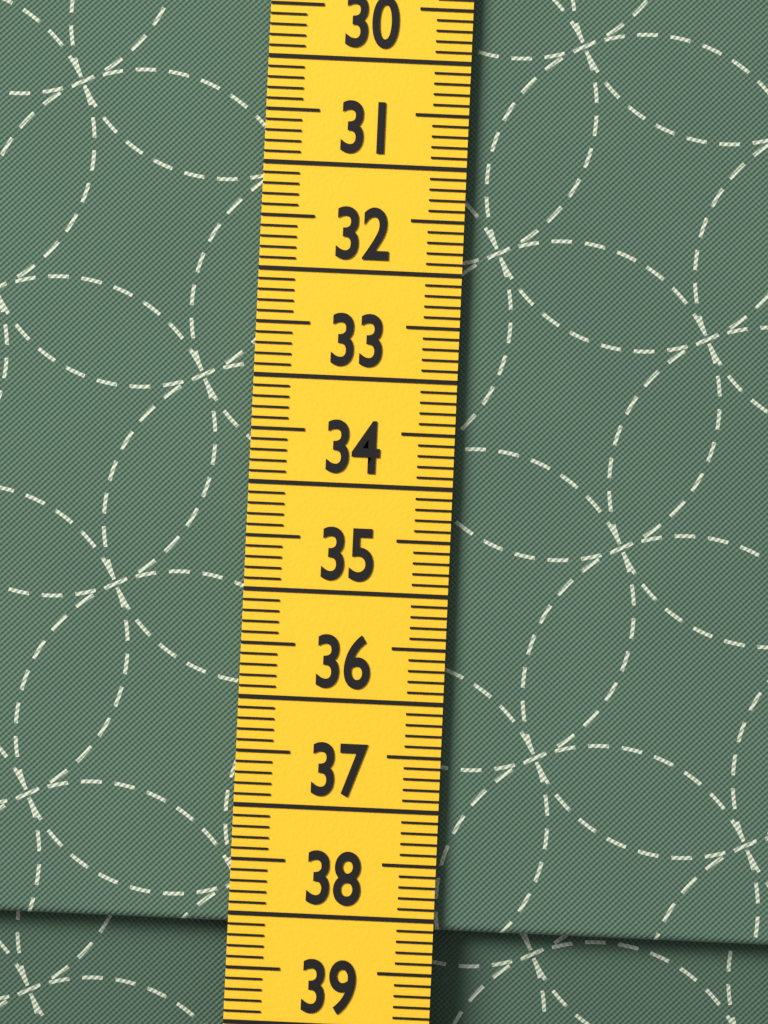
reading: 38.1 cm
